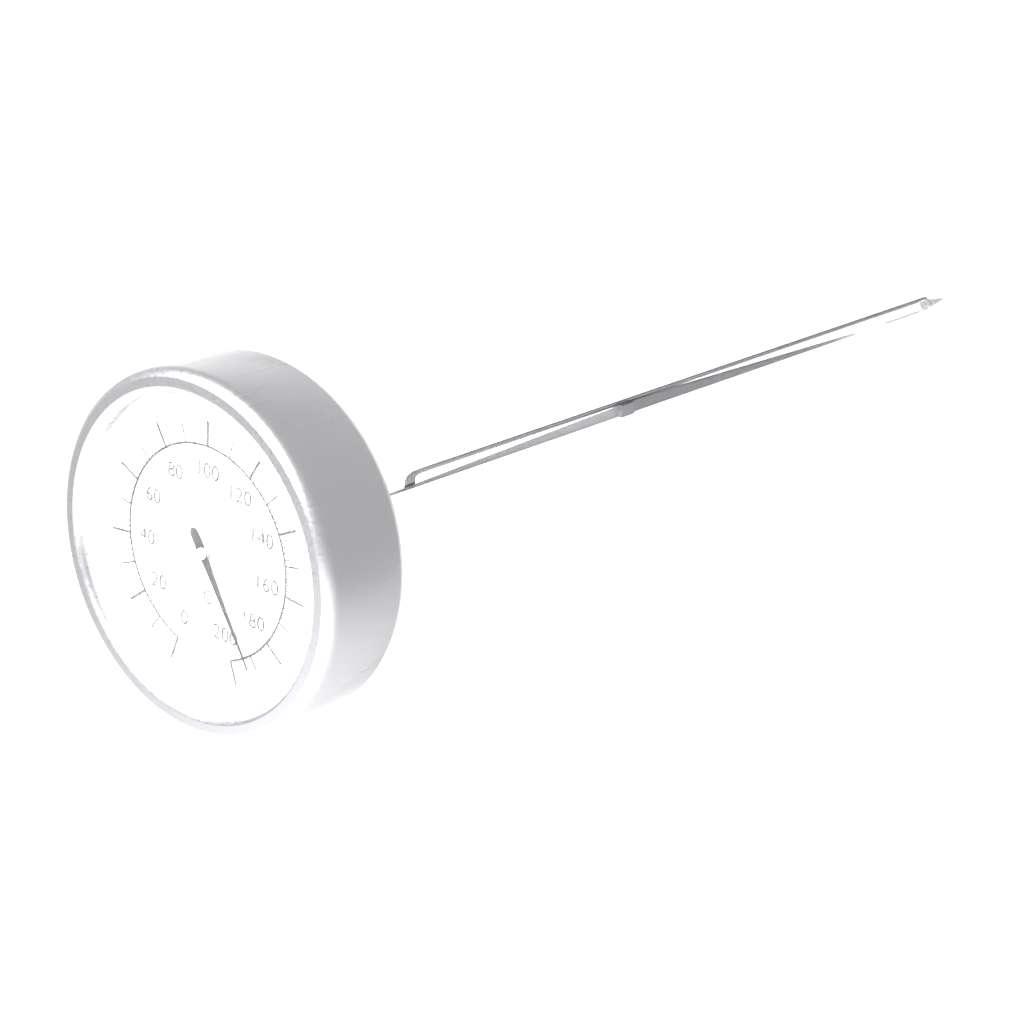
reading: 192 °C
